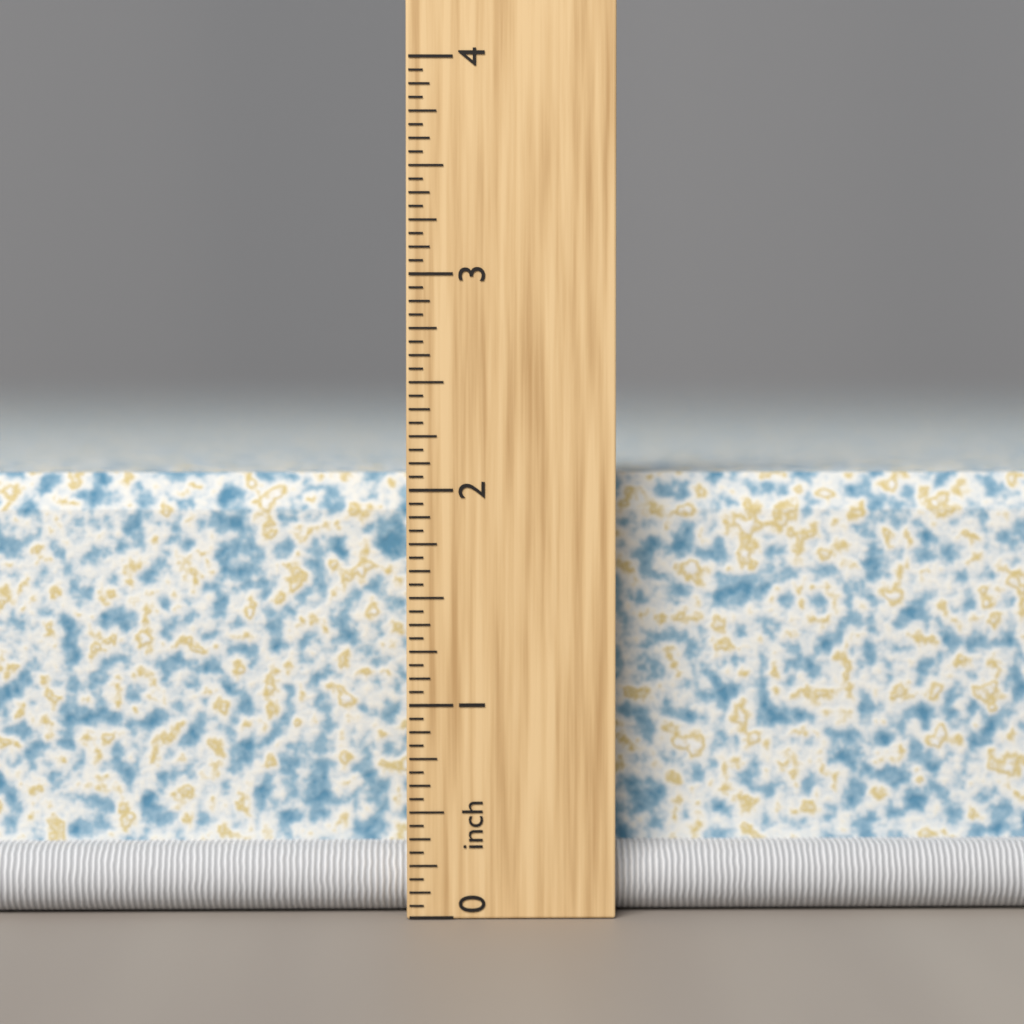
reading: 2.0625 inch
